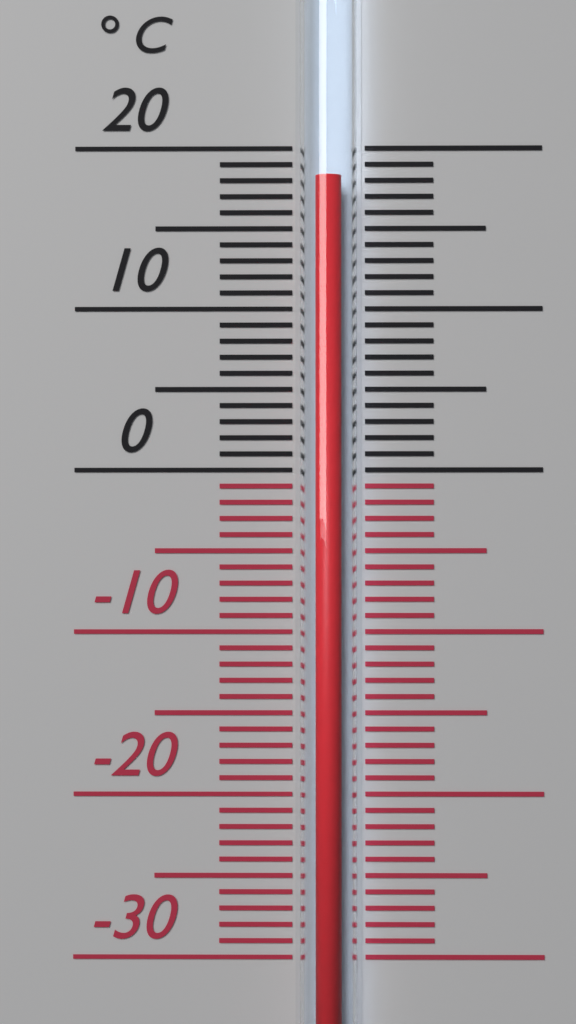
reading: 18 °C
